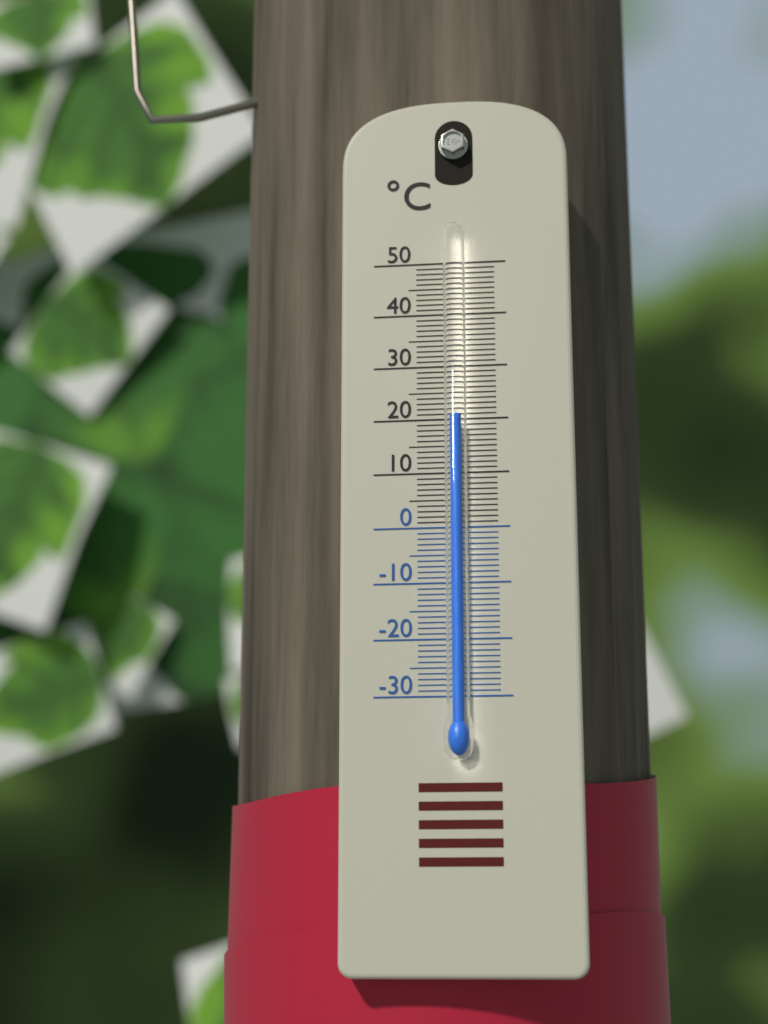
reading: 20 °C
